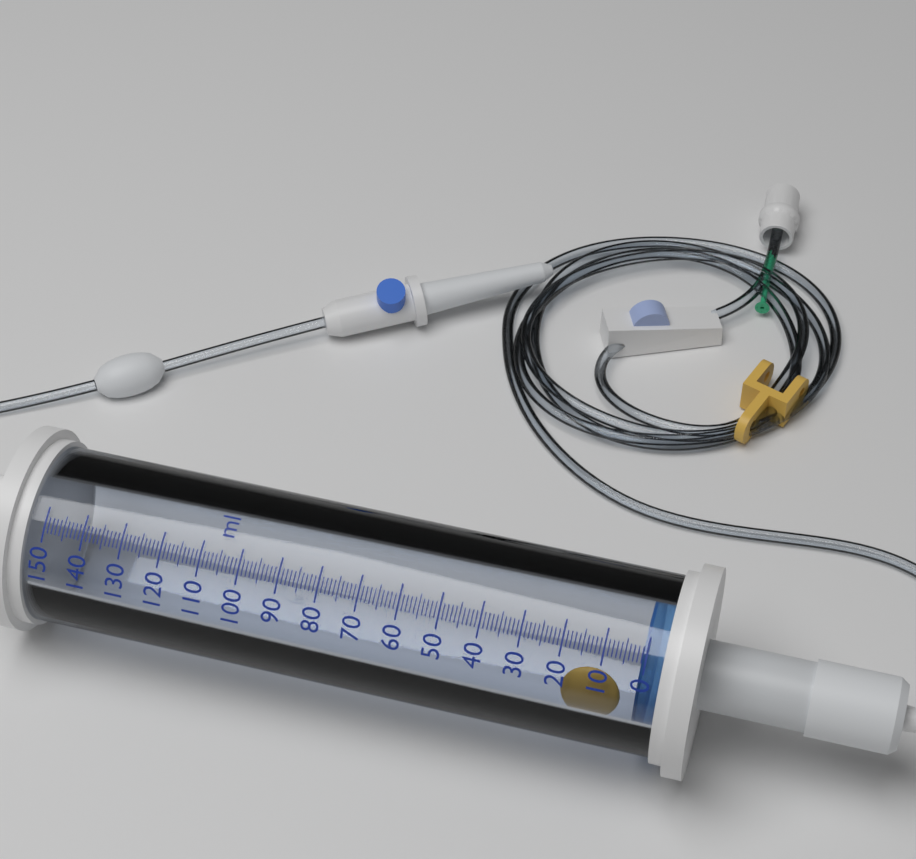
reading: 1 ml
